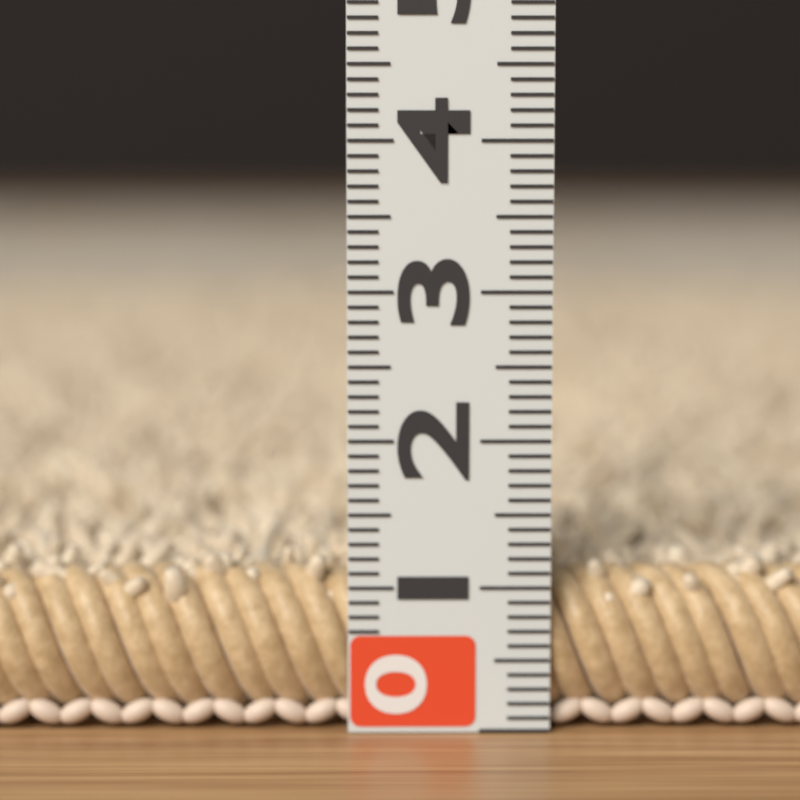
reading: 1.2 (no unit)
